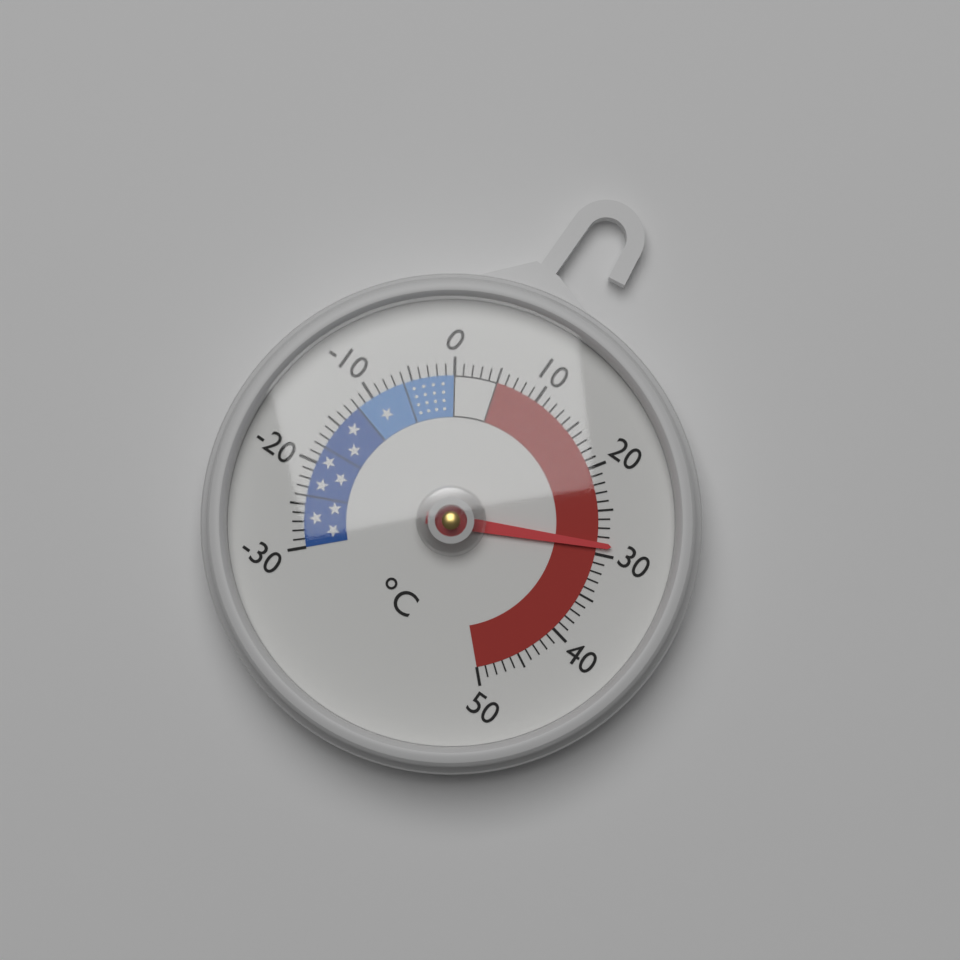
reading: 29 °C
